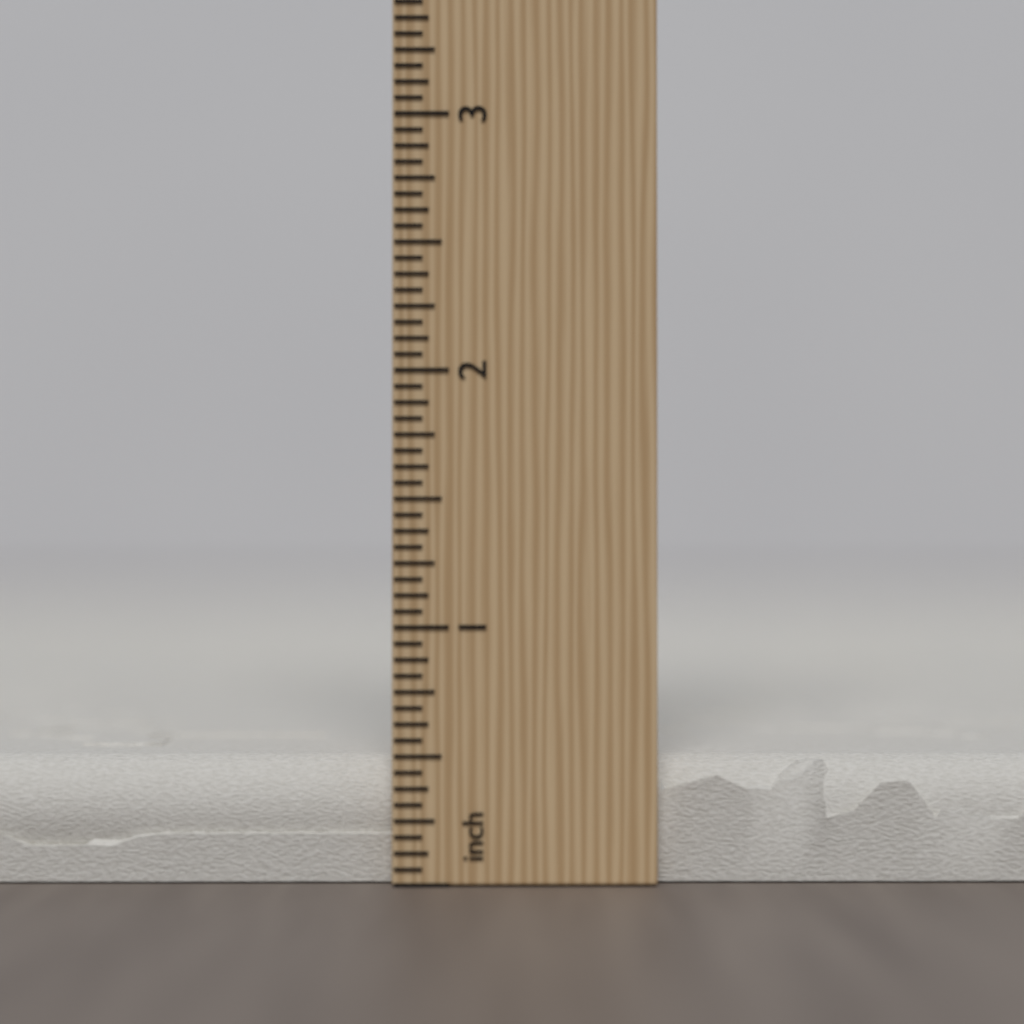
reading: 0.5000 inch
